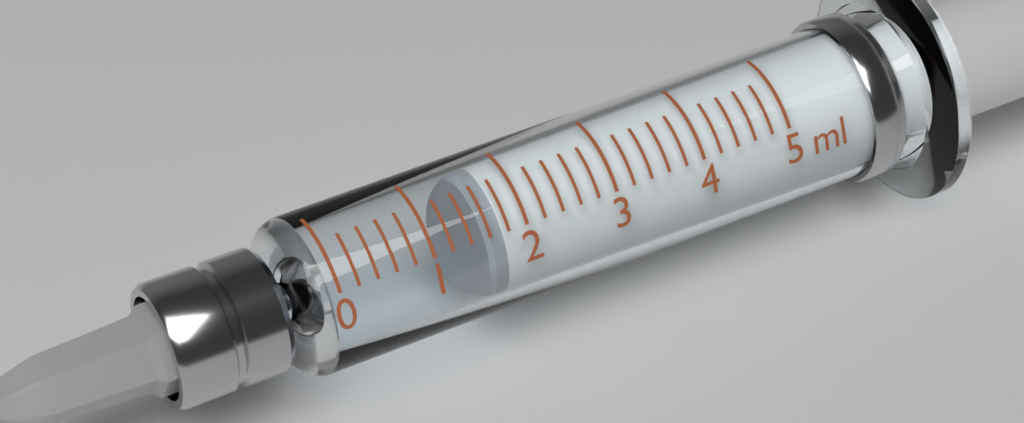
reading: 1.6 ml
